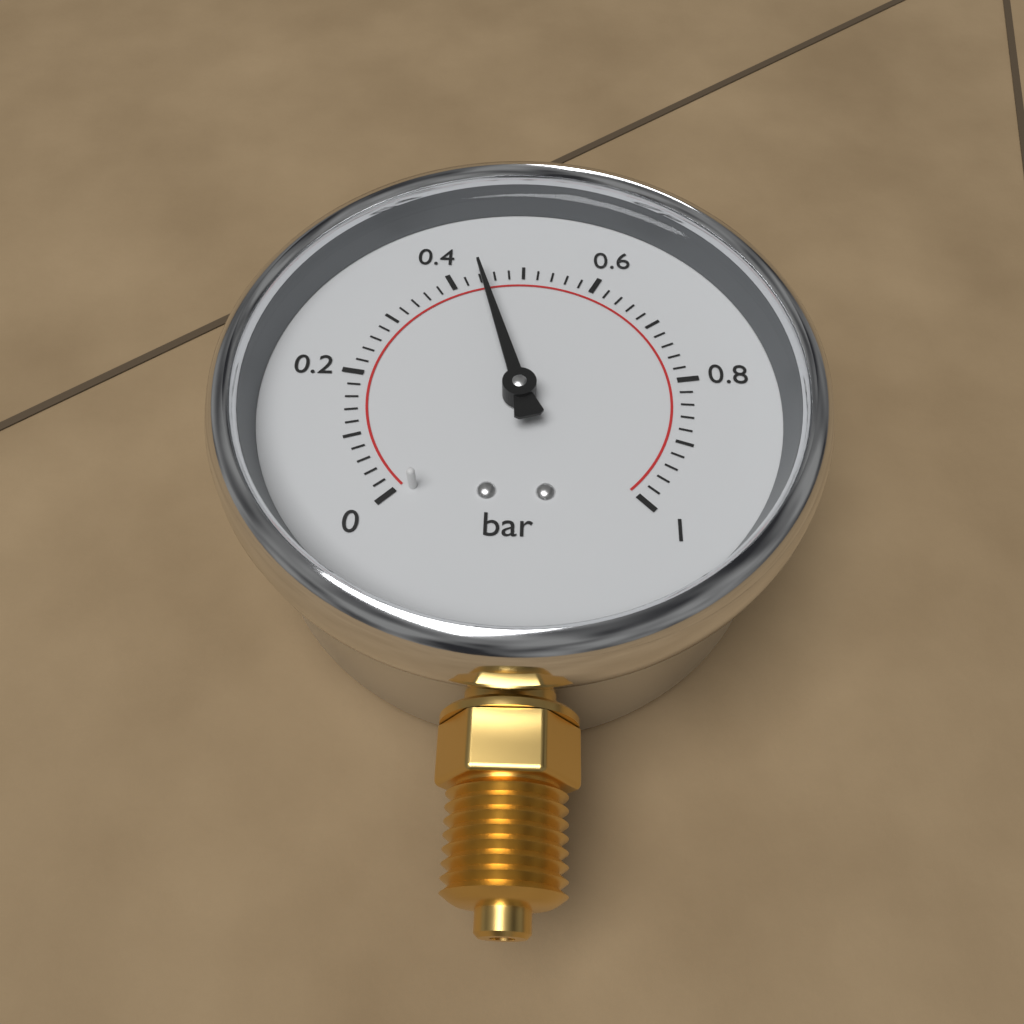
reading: 0.44 bar
